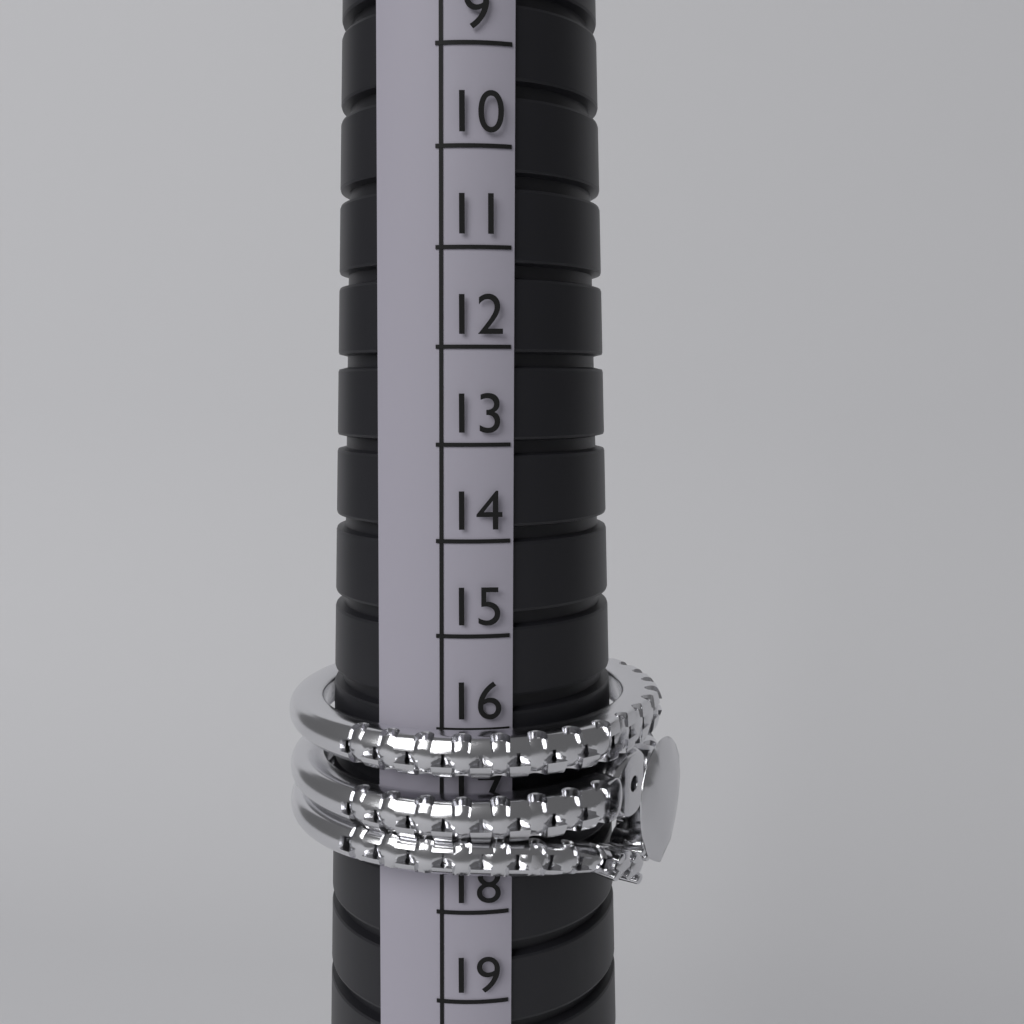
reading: 18 (no unit)
